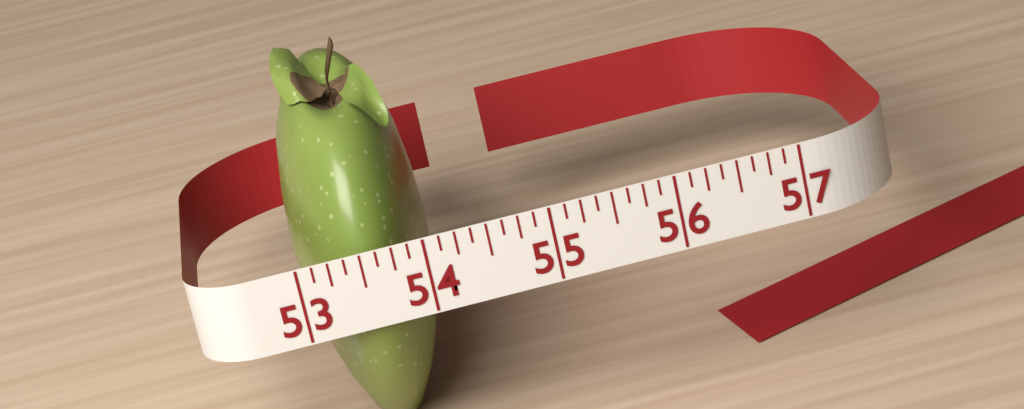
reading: 54.125 (no unit)
